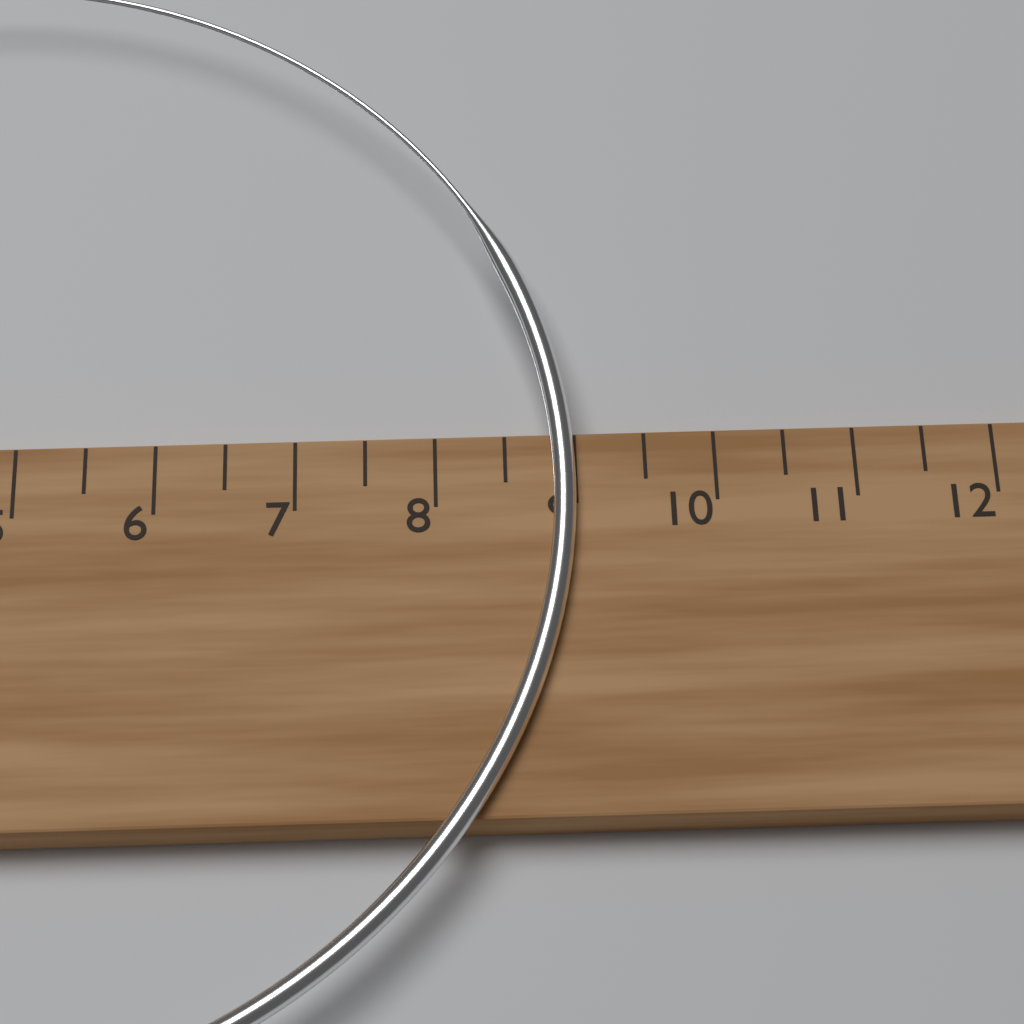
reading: 9.0 cm
